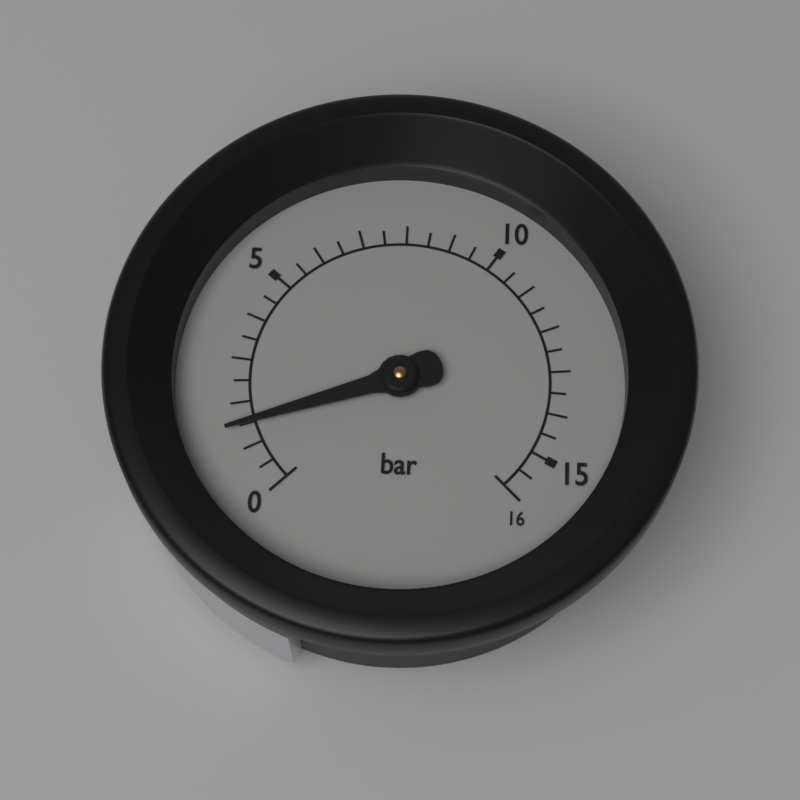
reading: 1.5 bar
